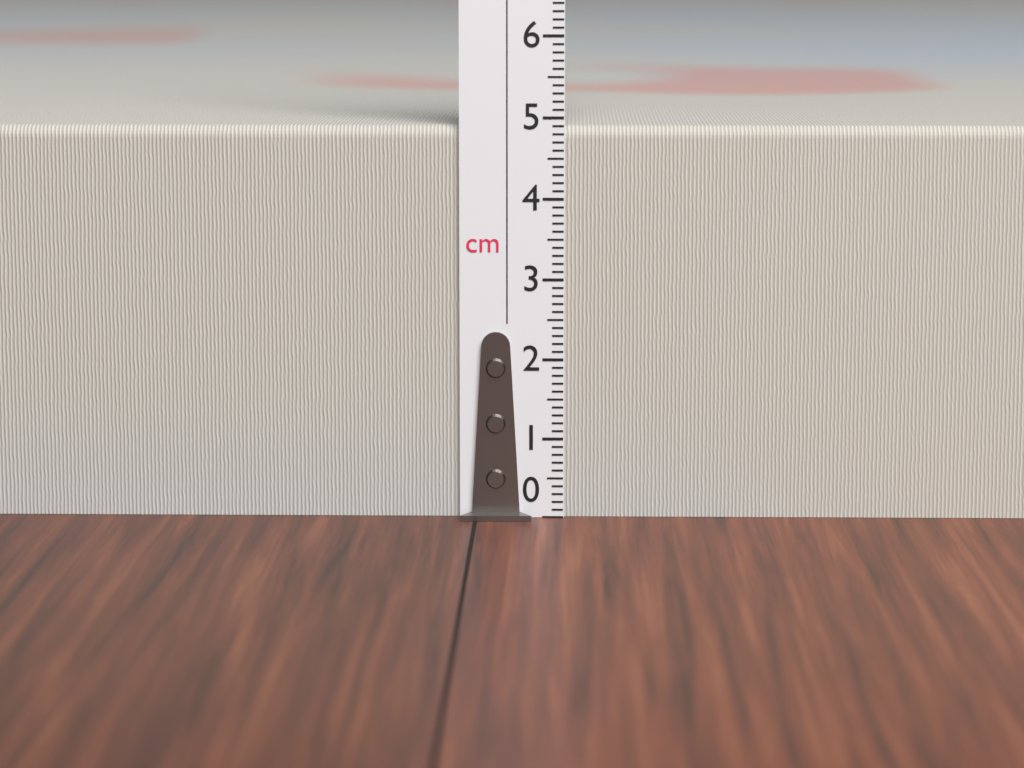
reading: 4.9 cm
